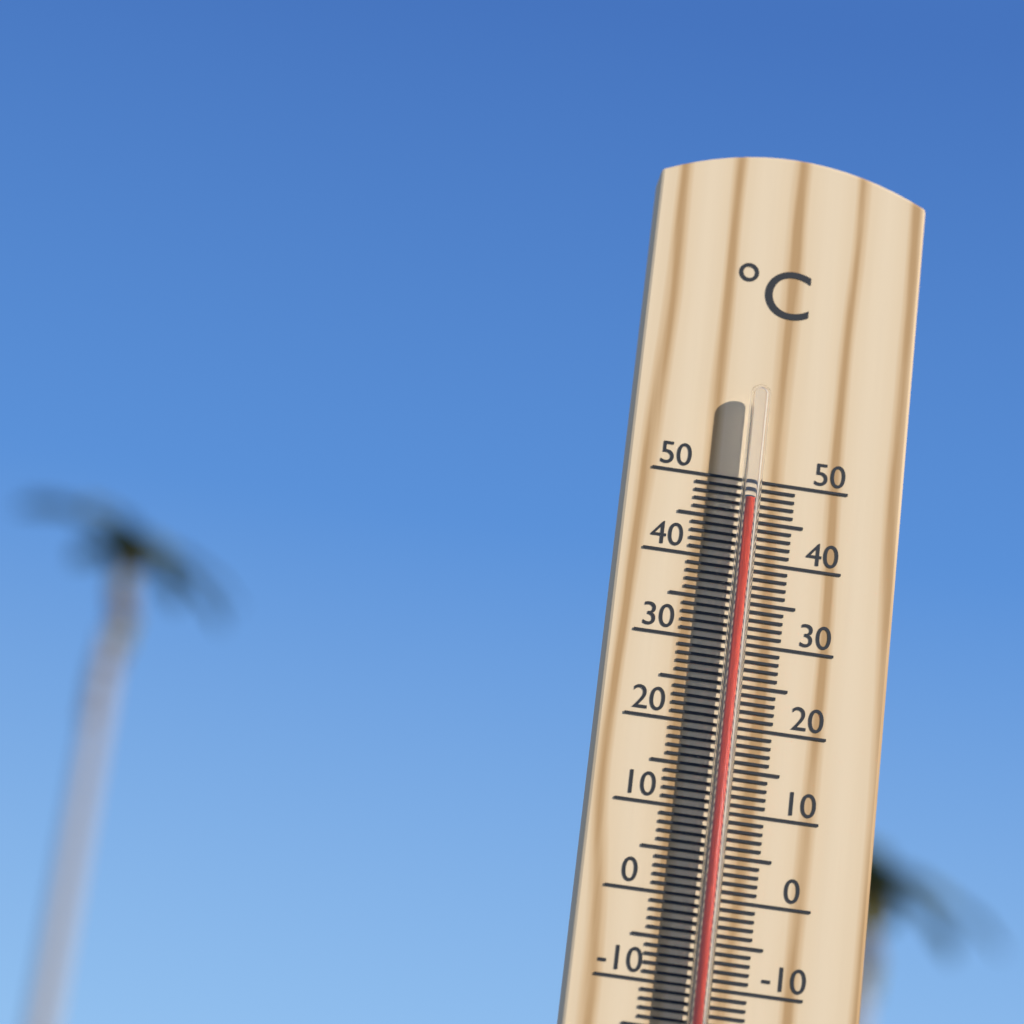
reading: 47 °C
